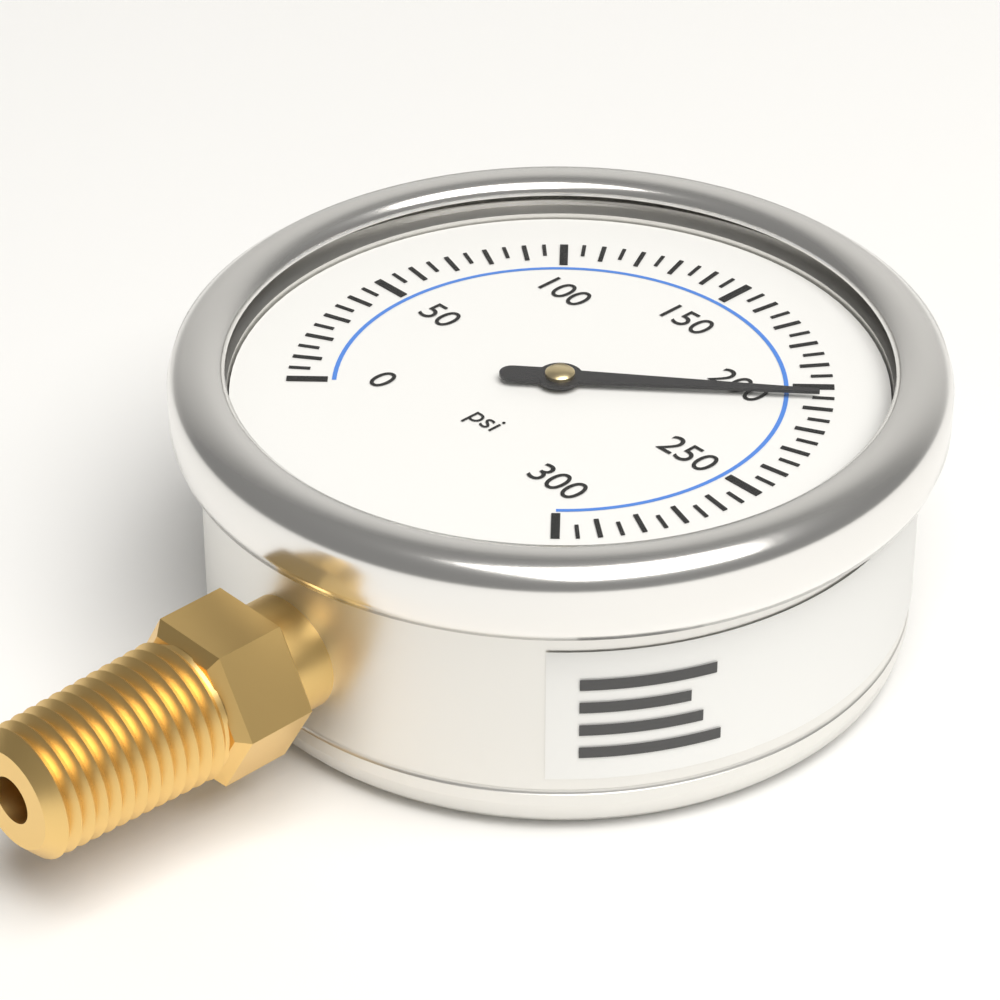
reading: 205 psi
